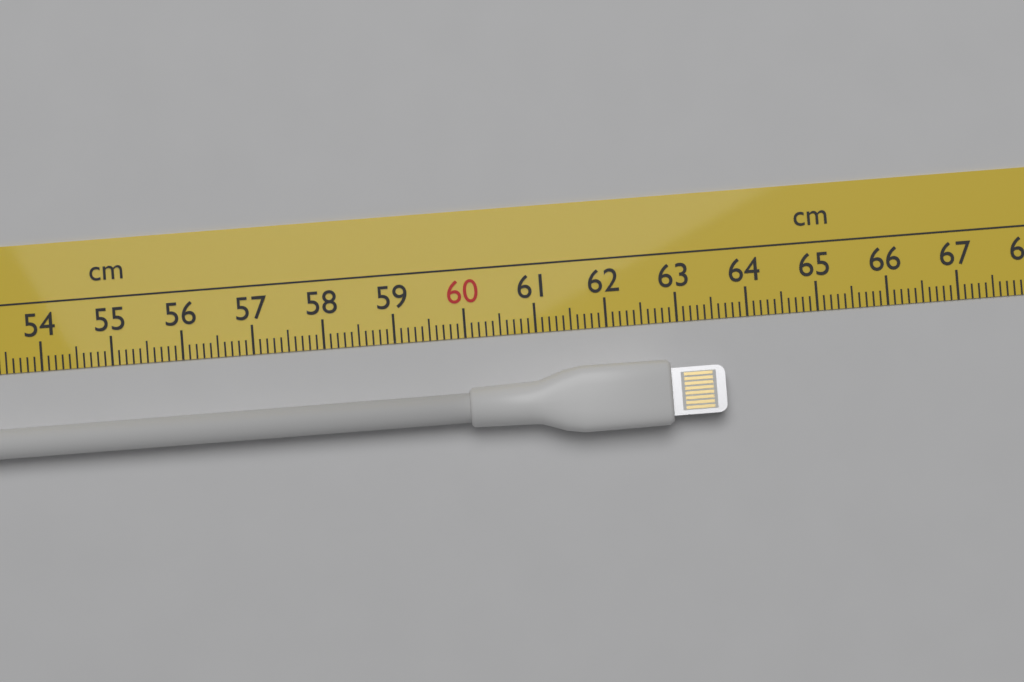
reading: 63.6 cm
